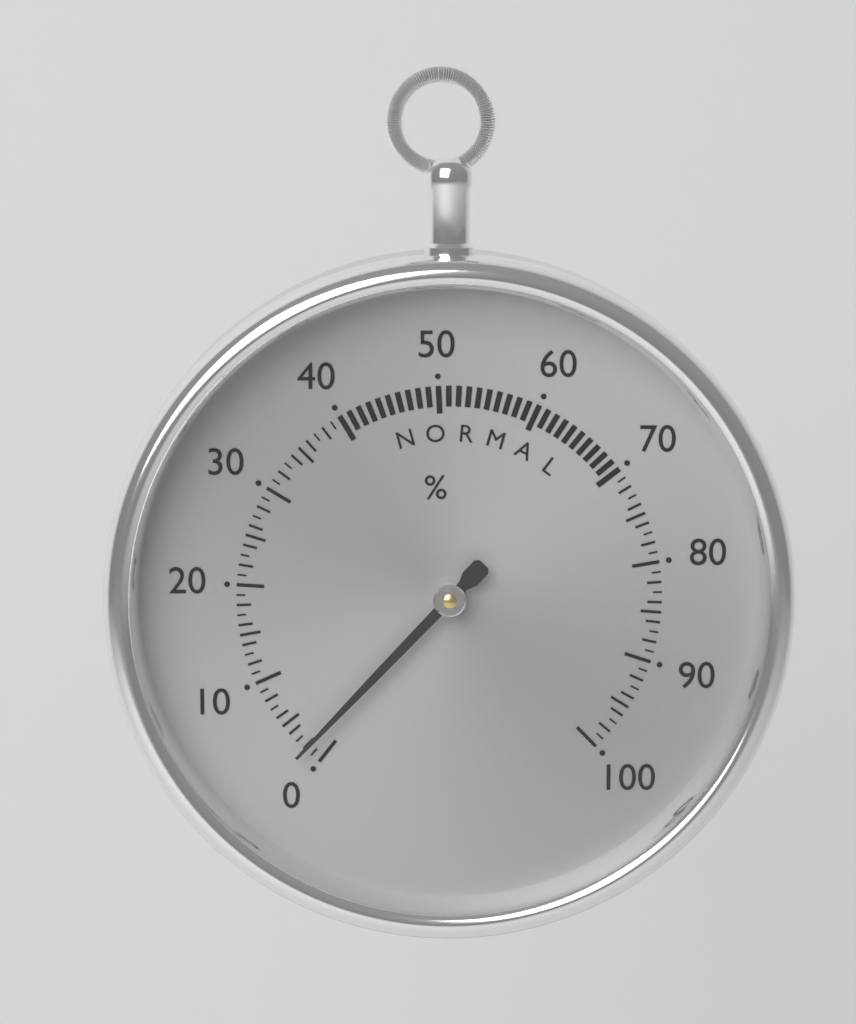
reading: 2 %
